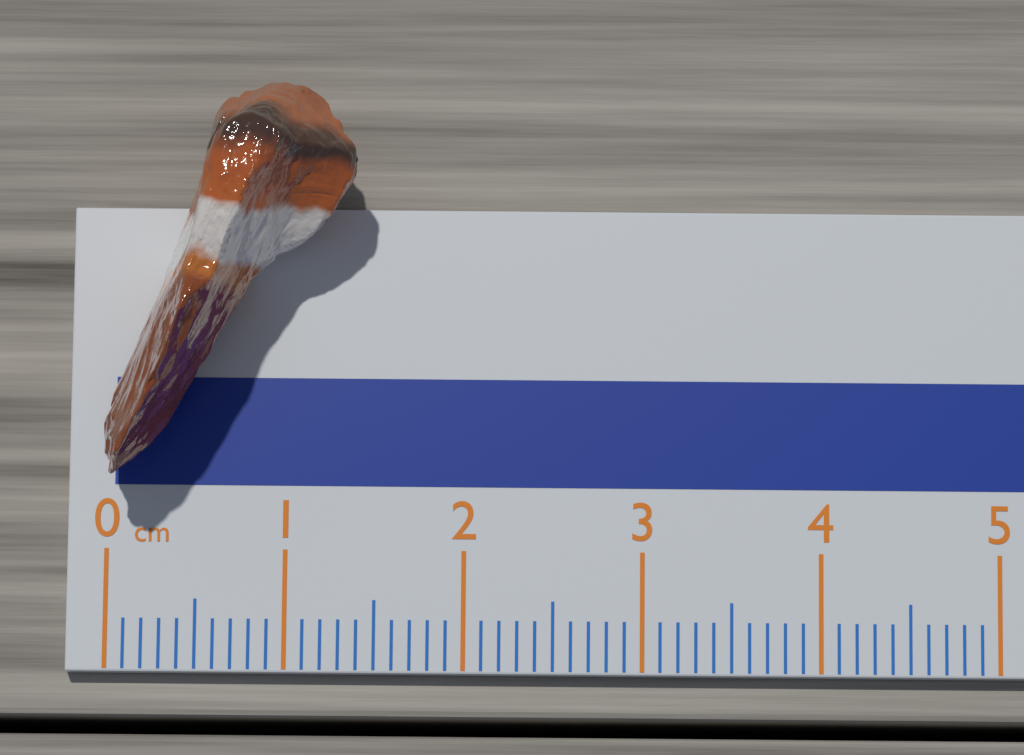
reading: 1.4 cm
